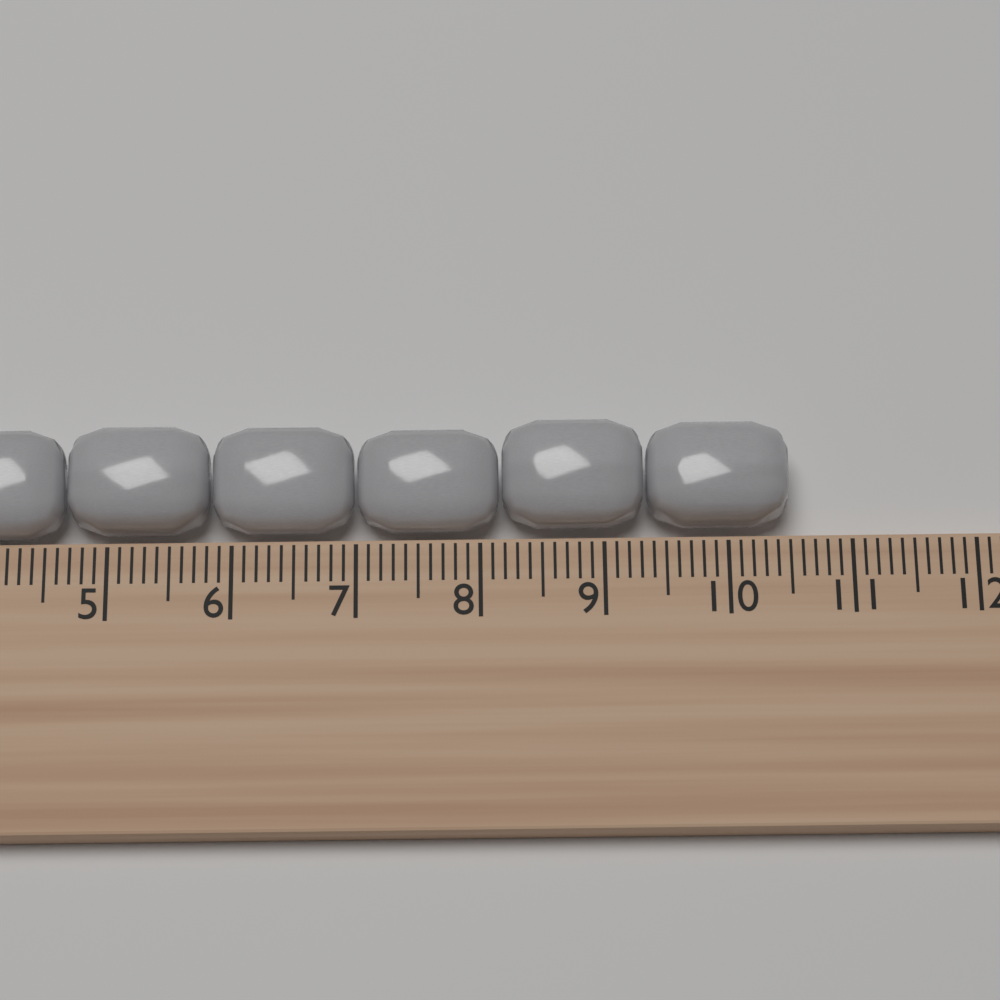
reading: 10.5 cm
